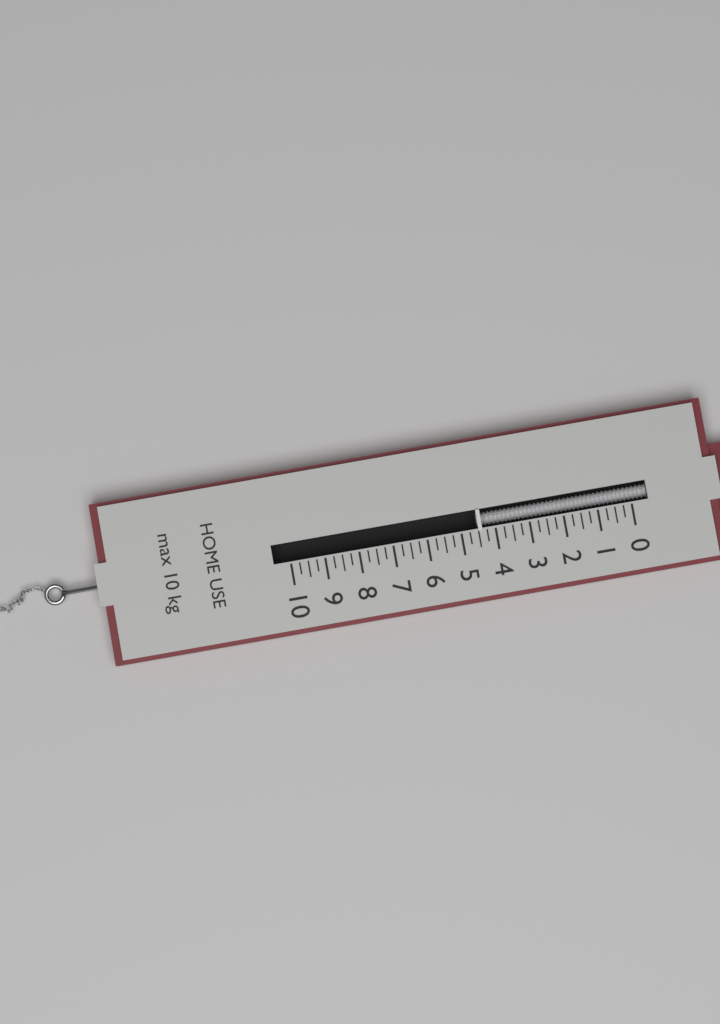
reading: 4.50 kg
